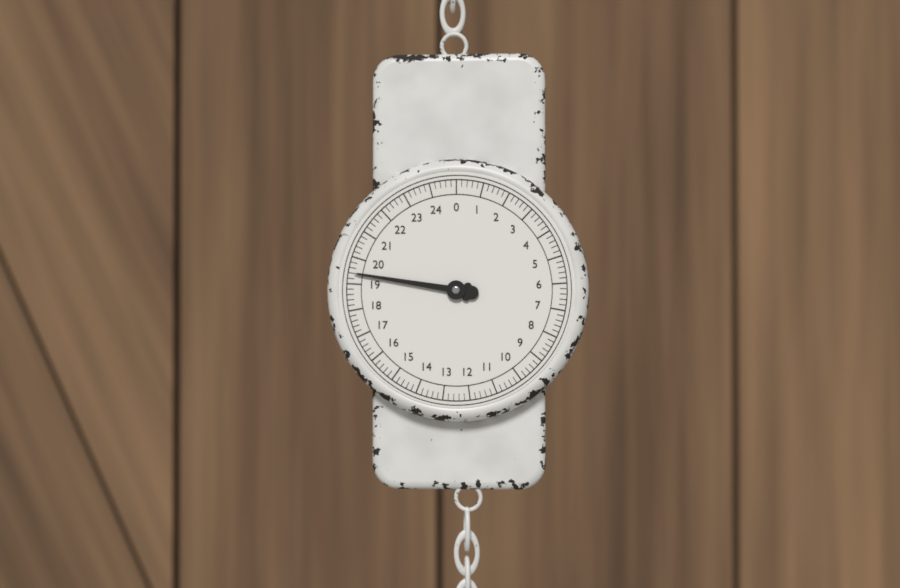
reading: 19.4 (no unit)
